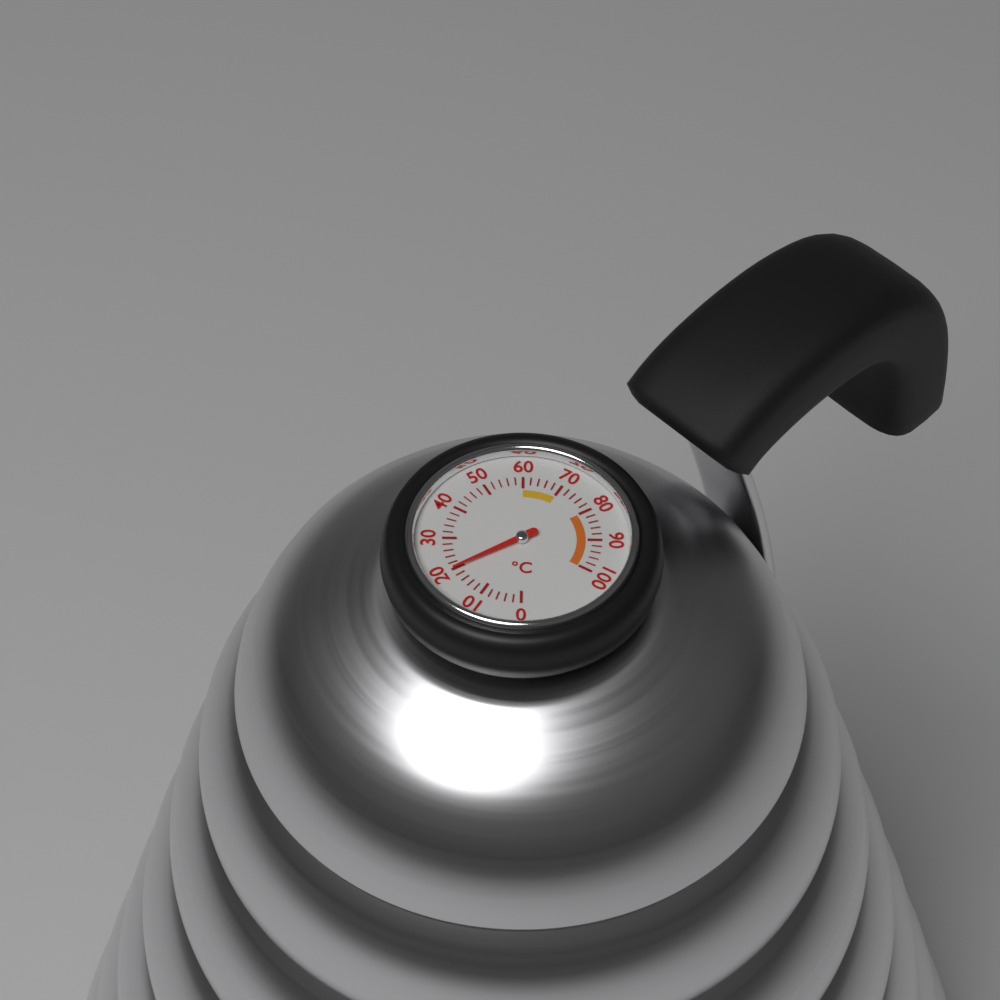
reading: 20 °C
